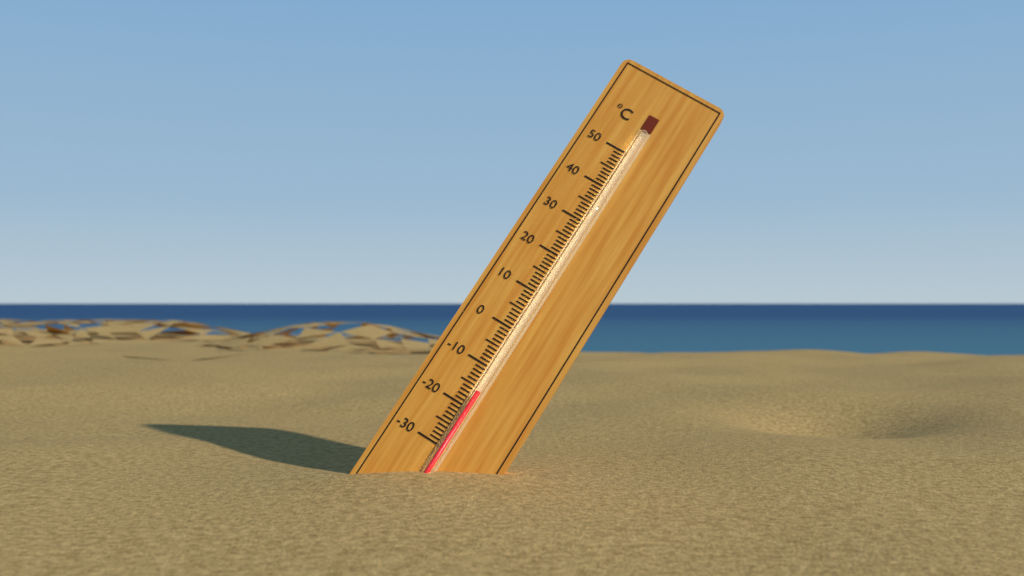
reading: -16 °C
